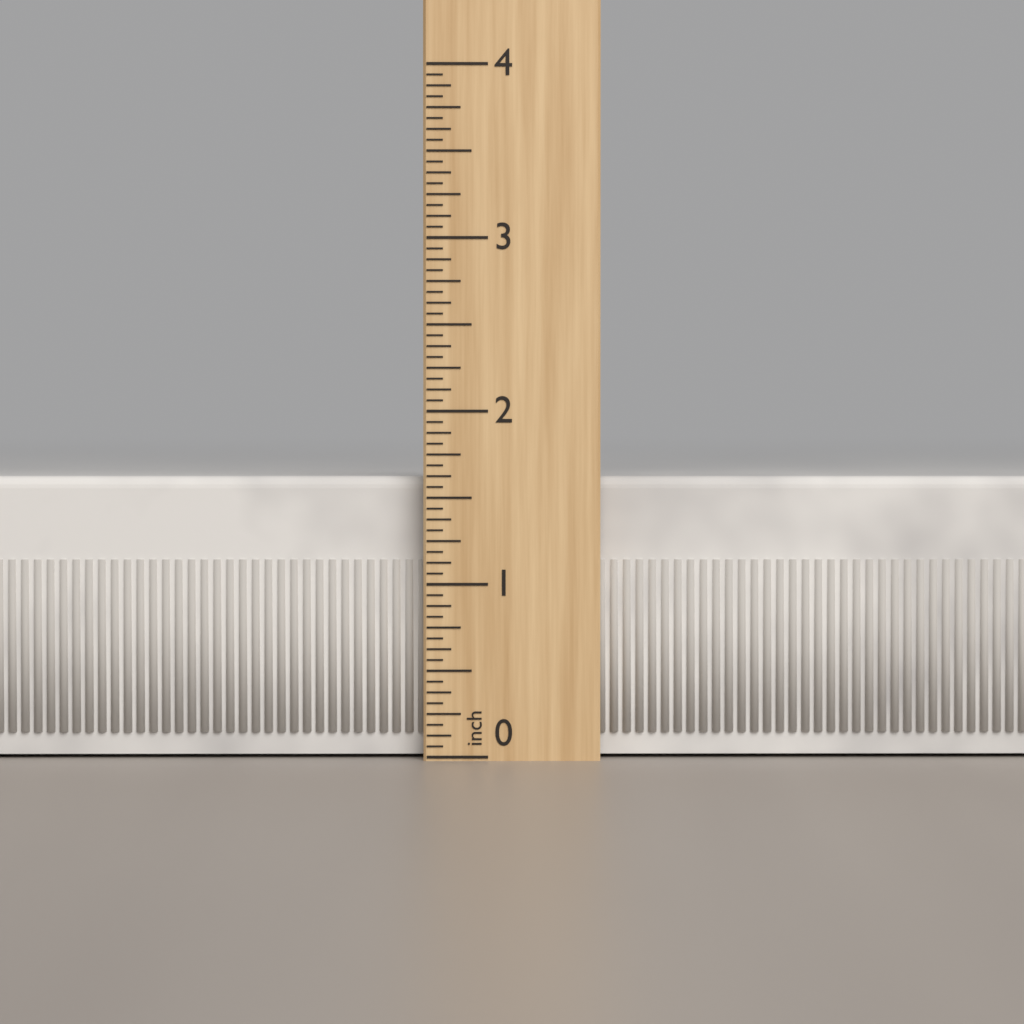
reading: 1.6250 inch
